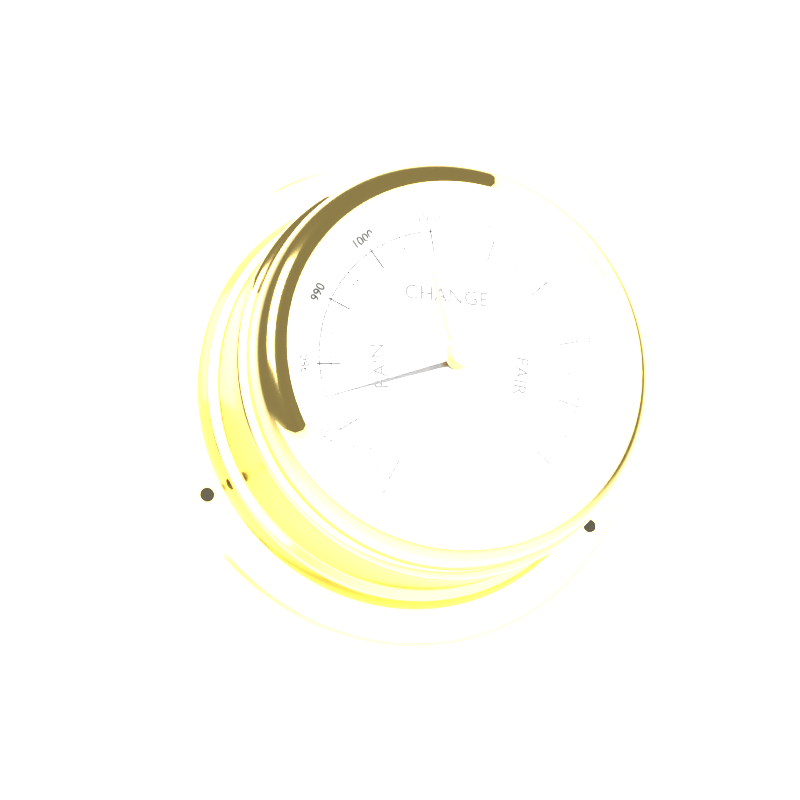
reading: 975 mbar
